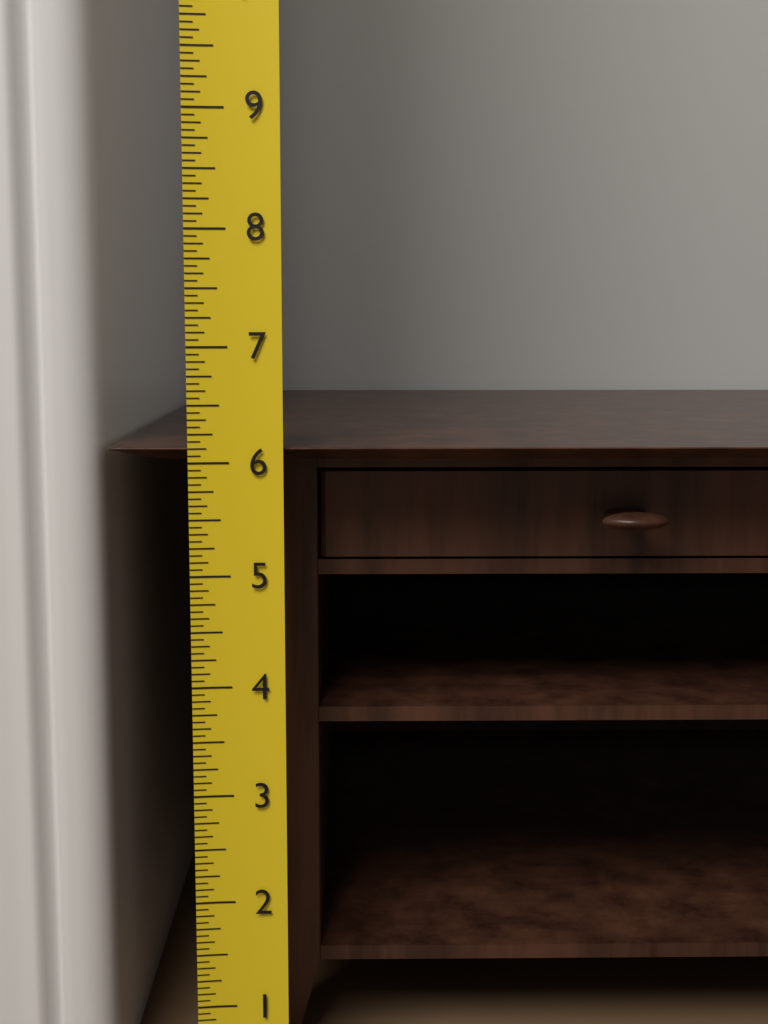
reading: 6.1250 (no unit)
